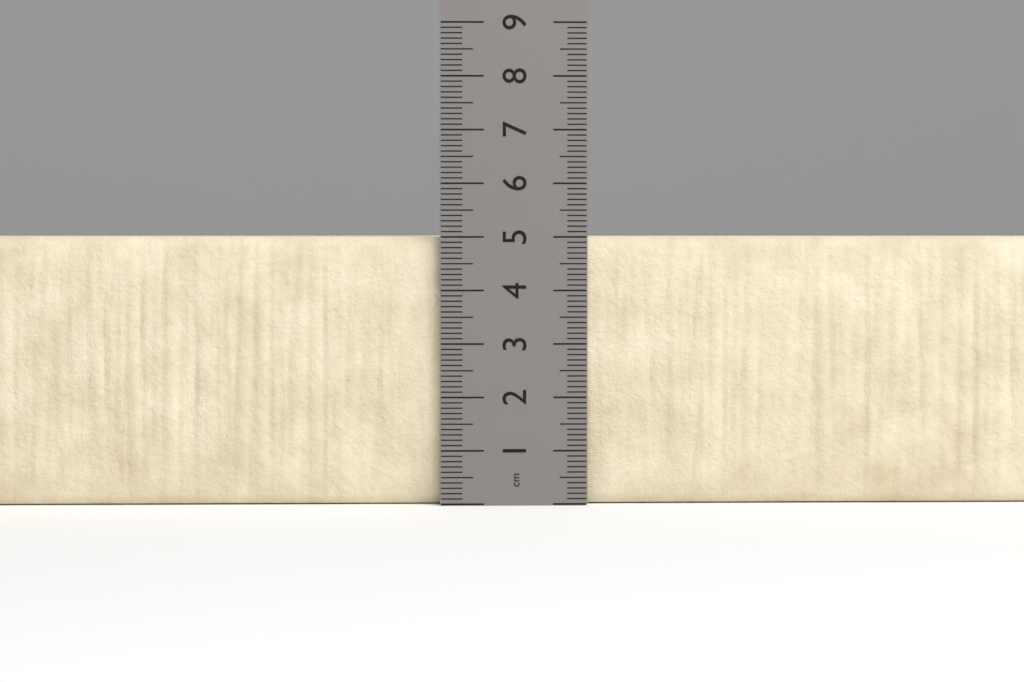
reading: 5.0 cm
